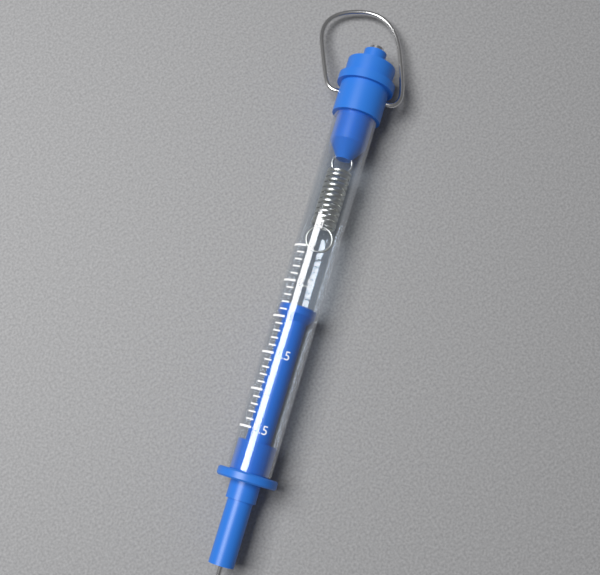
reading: 0.8 N
